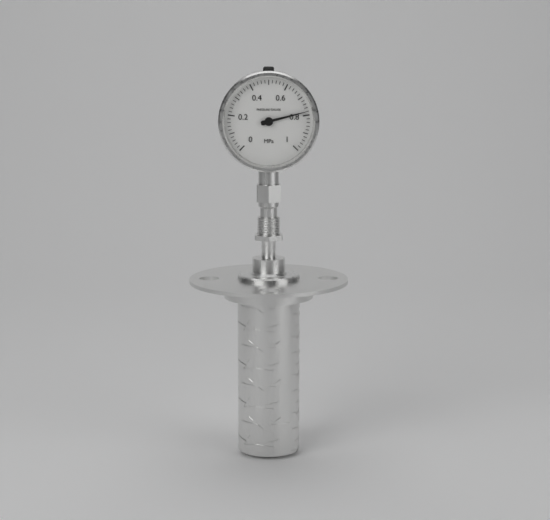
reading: 0.78 MPa
